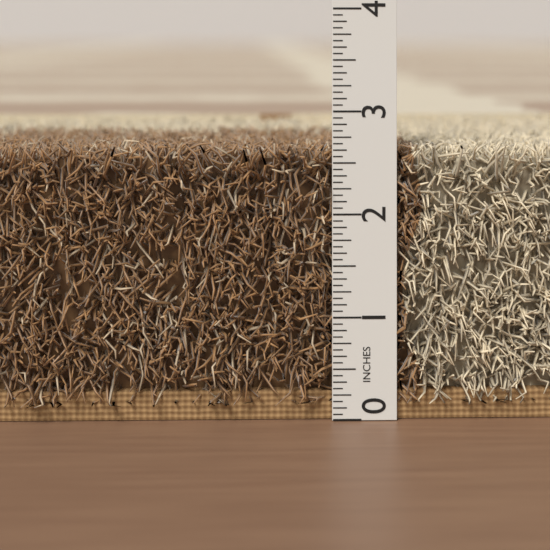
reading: 2.6875 in
